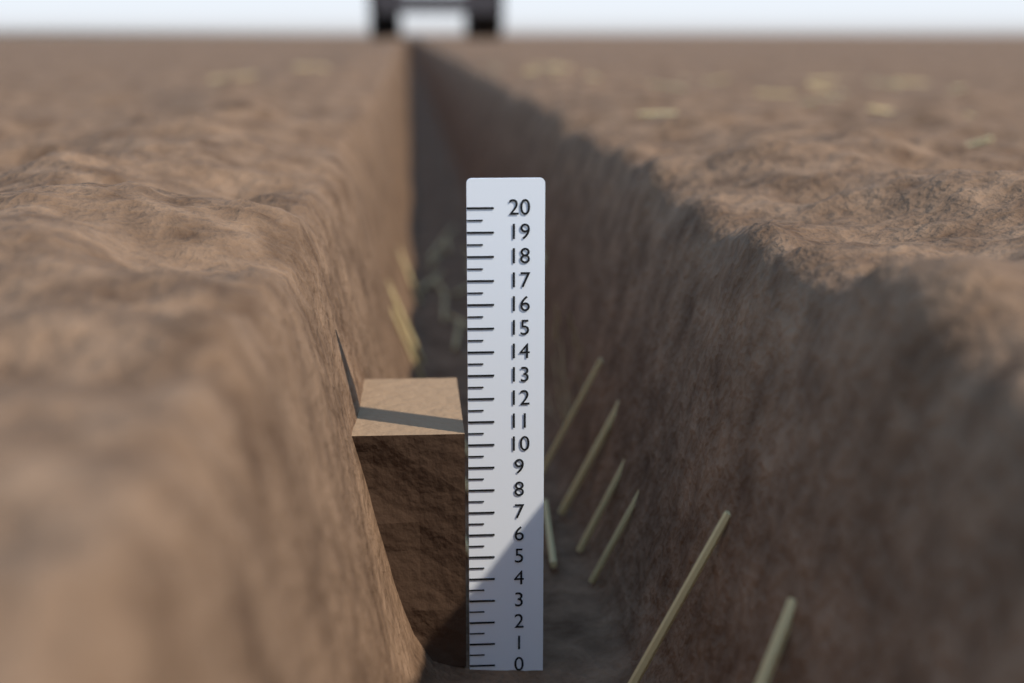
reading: 10.5 (no unit)
